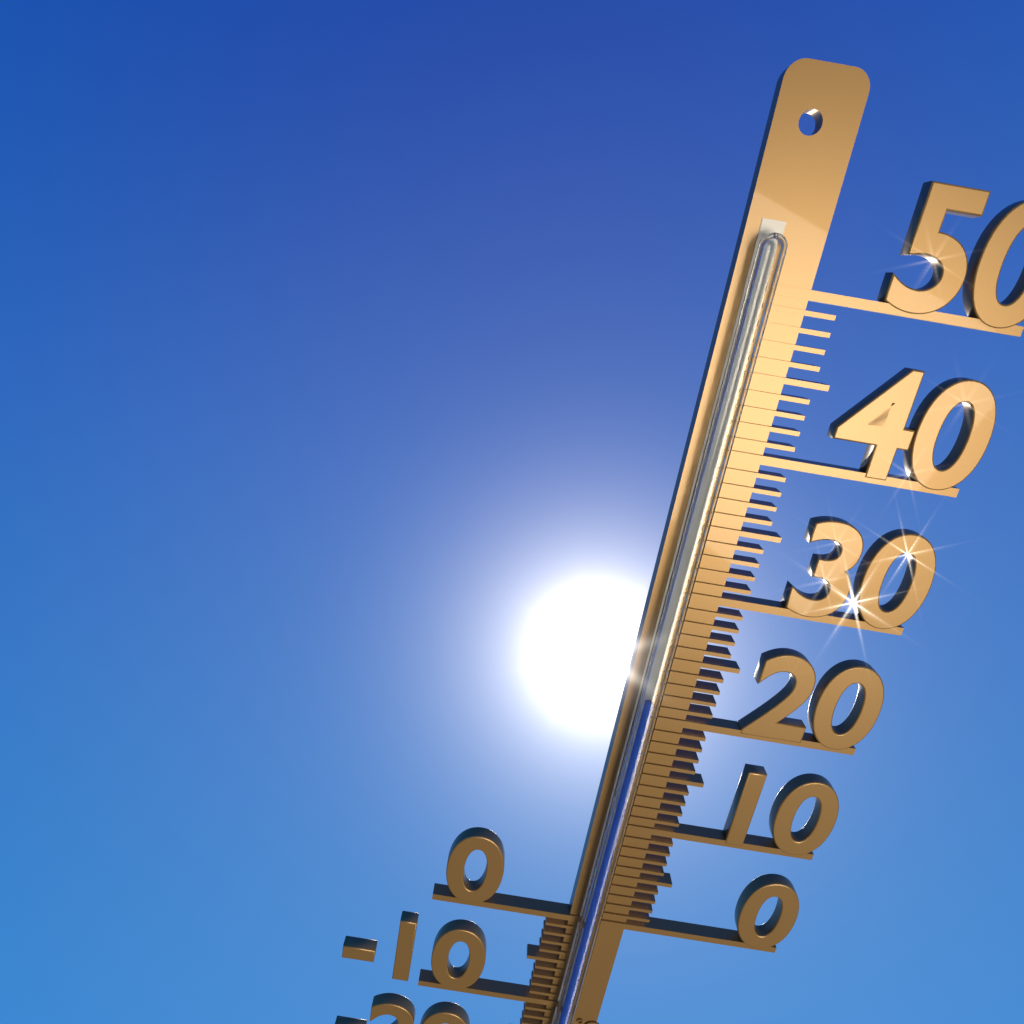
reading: 22 °C
